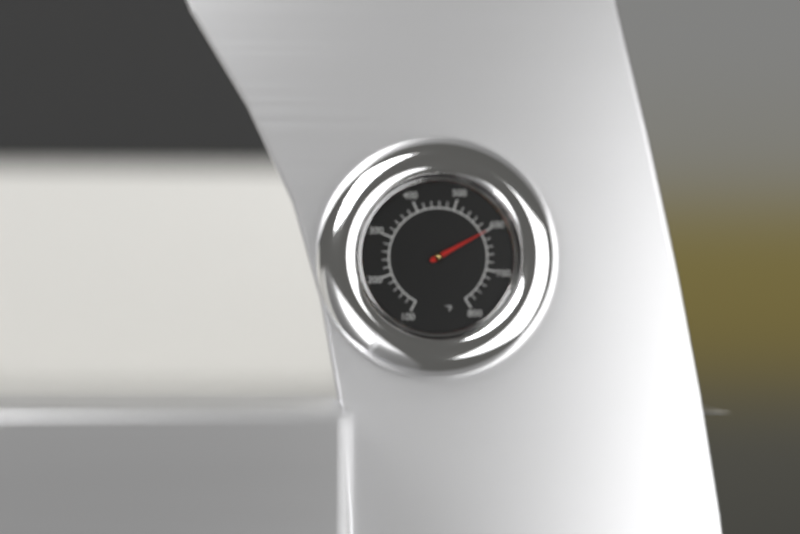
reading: 600 °F
